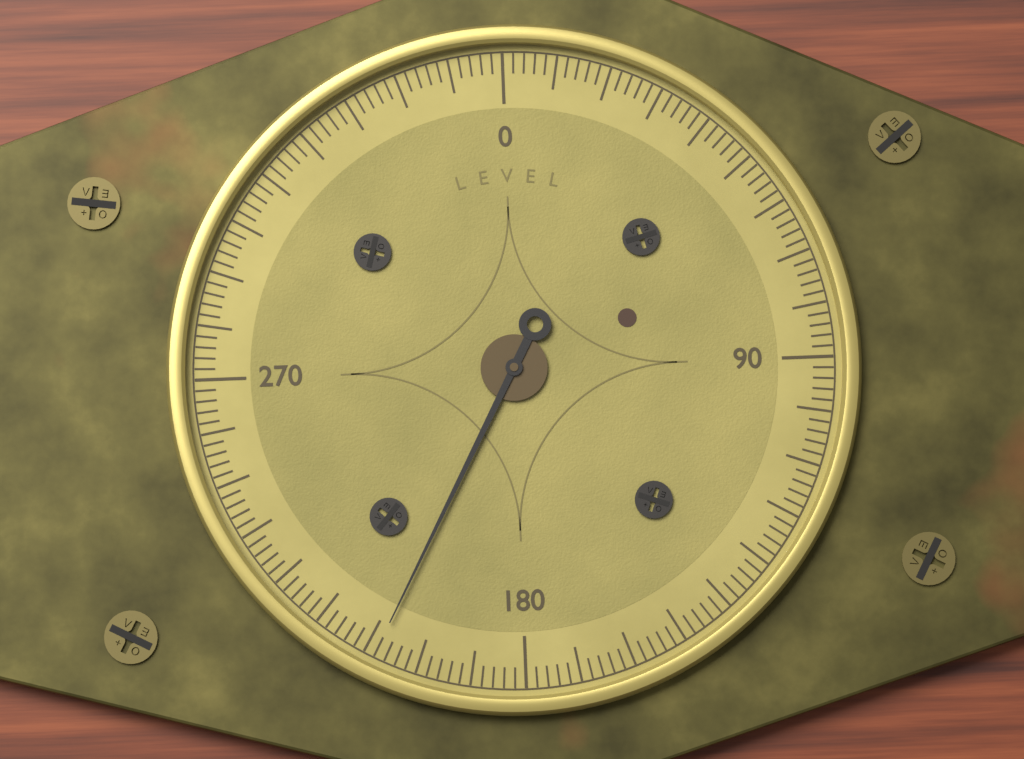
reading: 208 (no unit)
